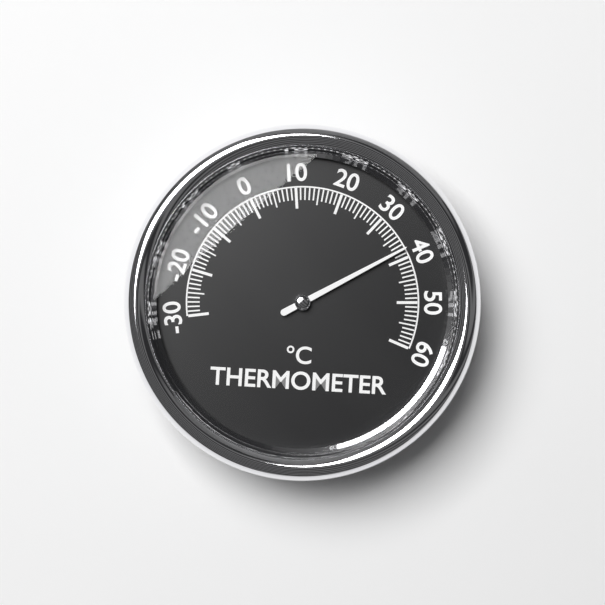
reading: 38 °C
